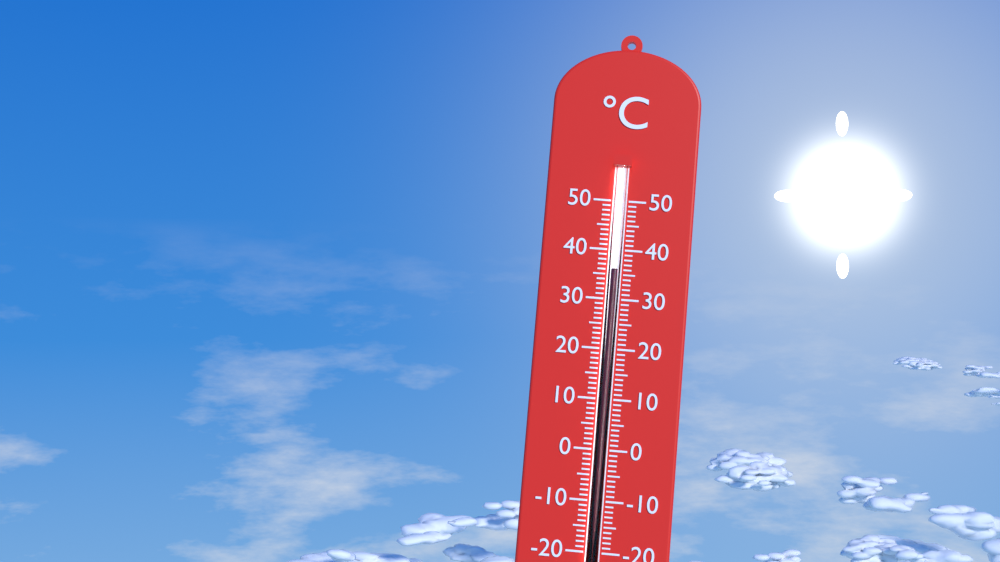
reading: 36 °C
